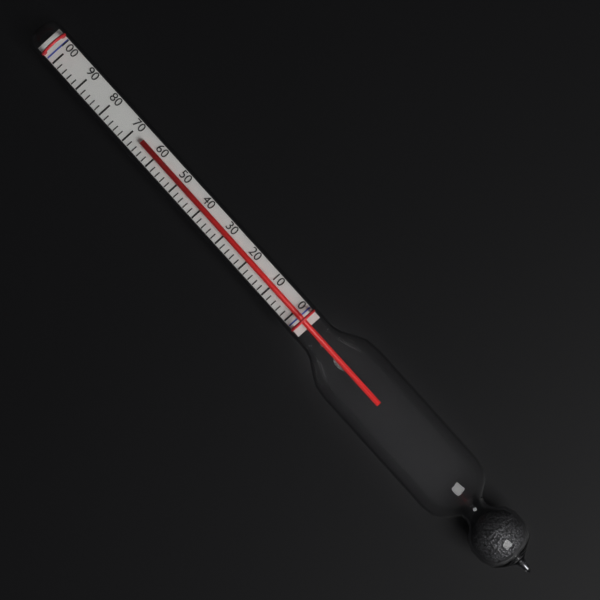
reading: 66 (no unit)
